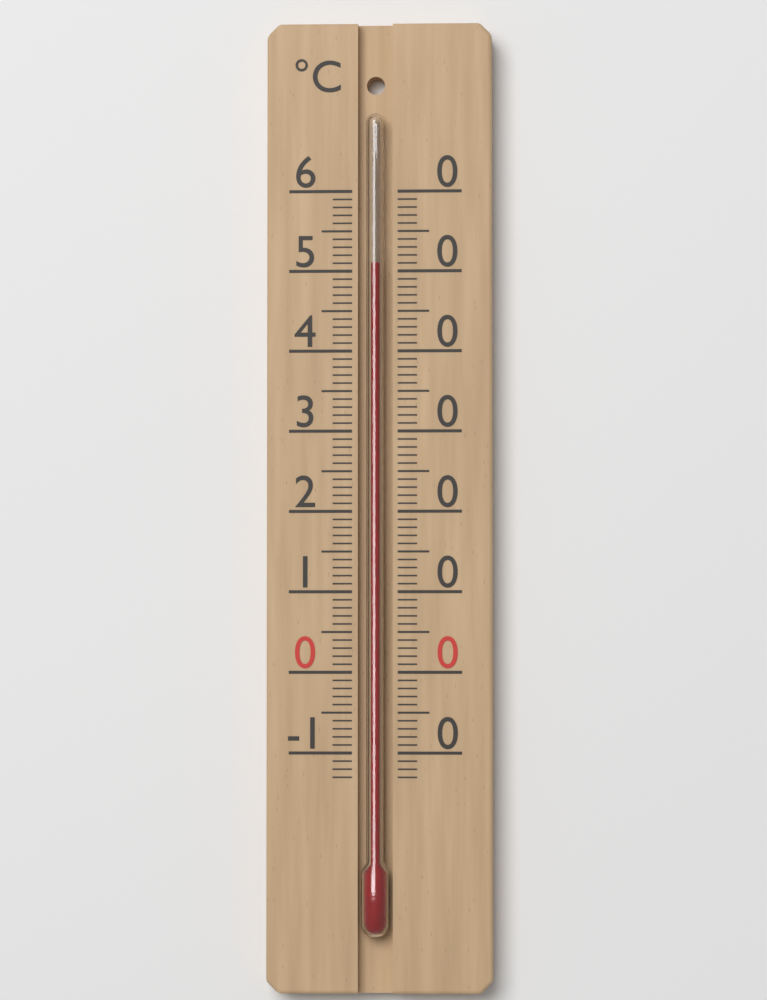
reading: 51 °C
